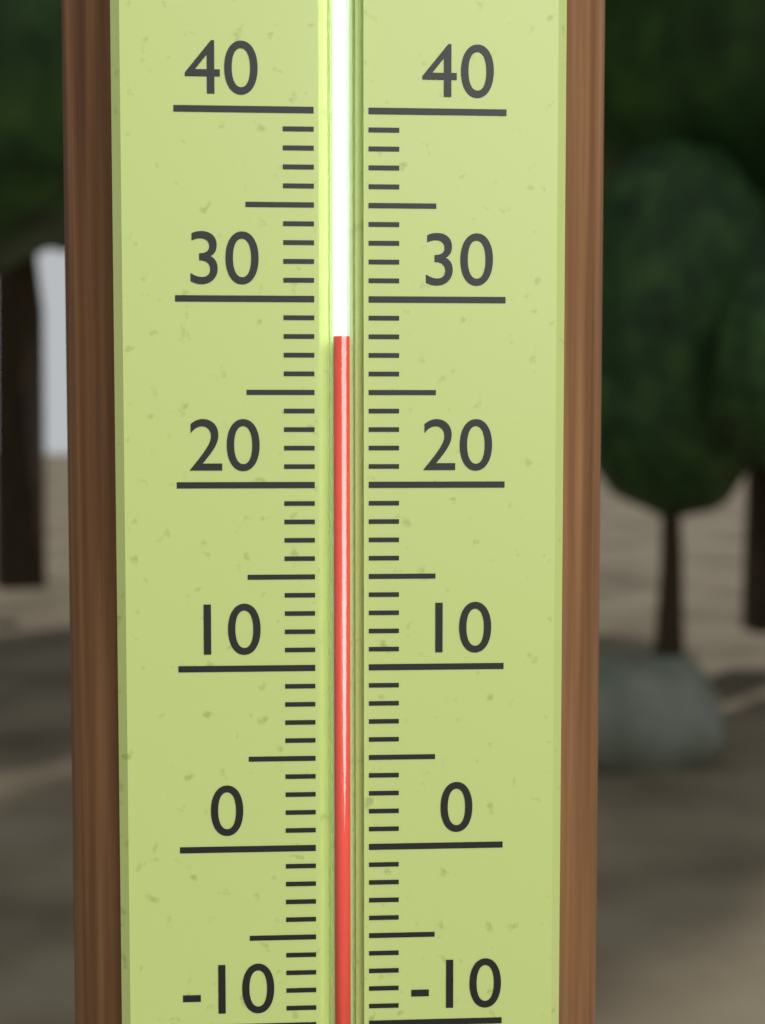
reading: 28 (no unit)
